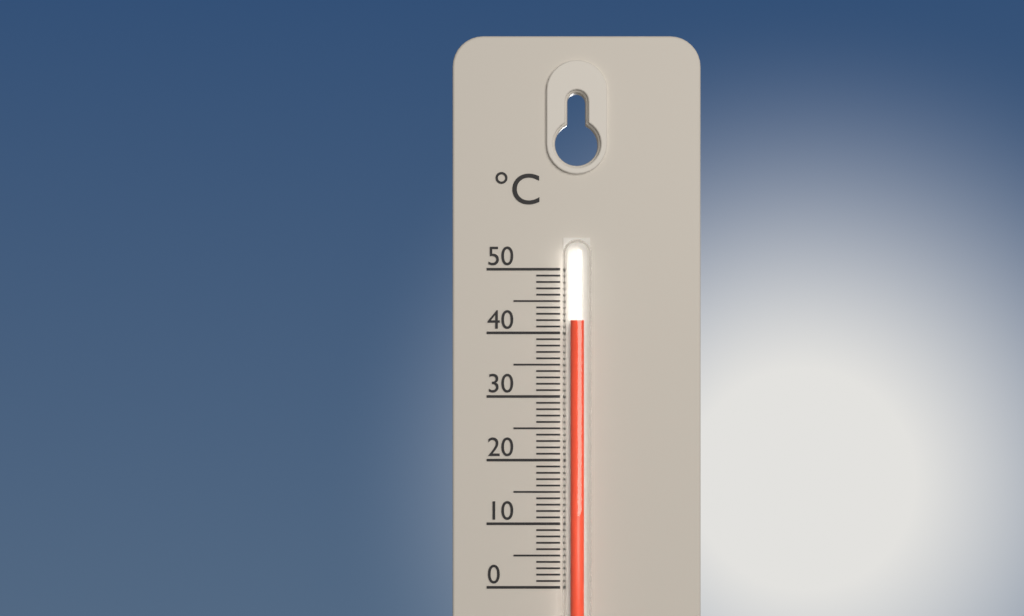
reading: 42 °C
